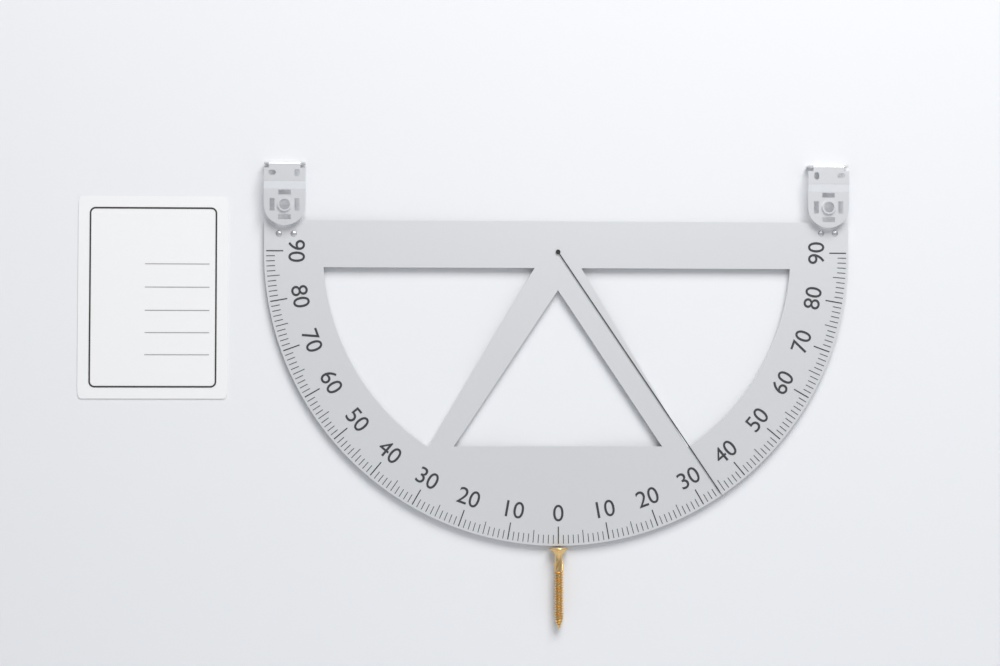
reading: 34 (no unit)
